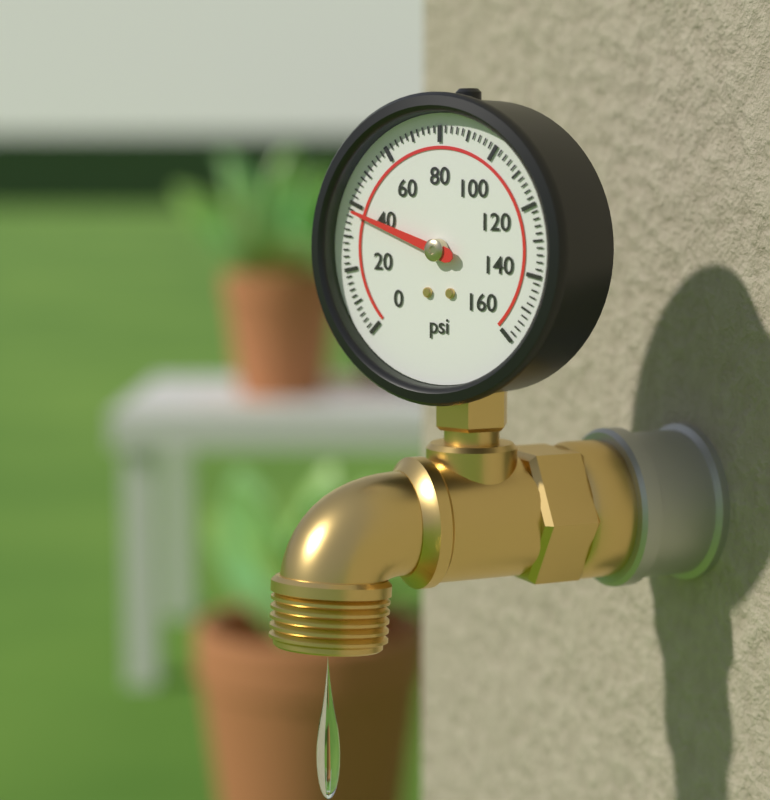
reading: 38 psi
